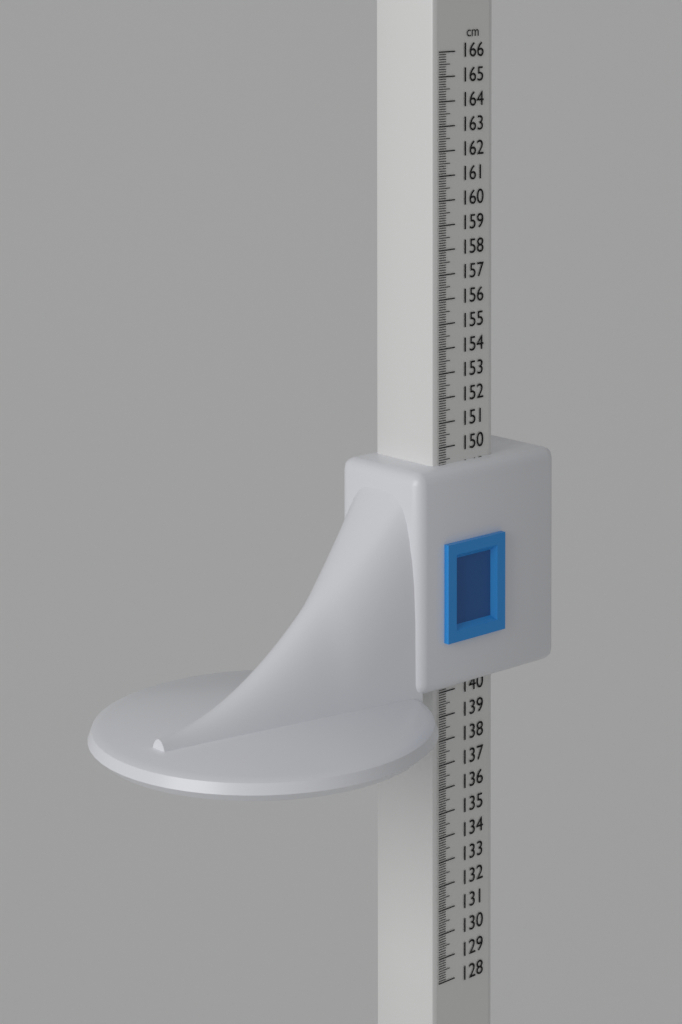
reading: 149.3 cm
